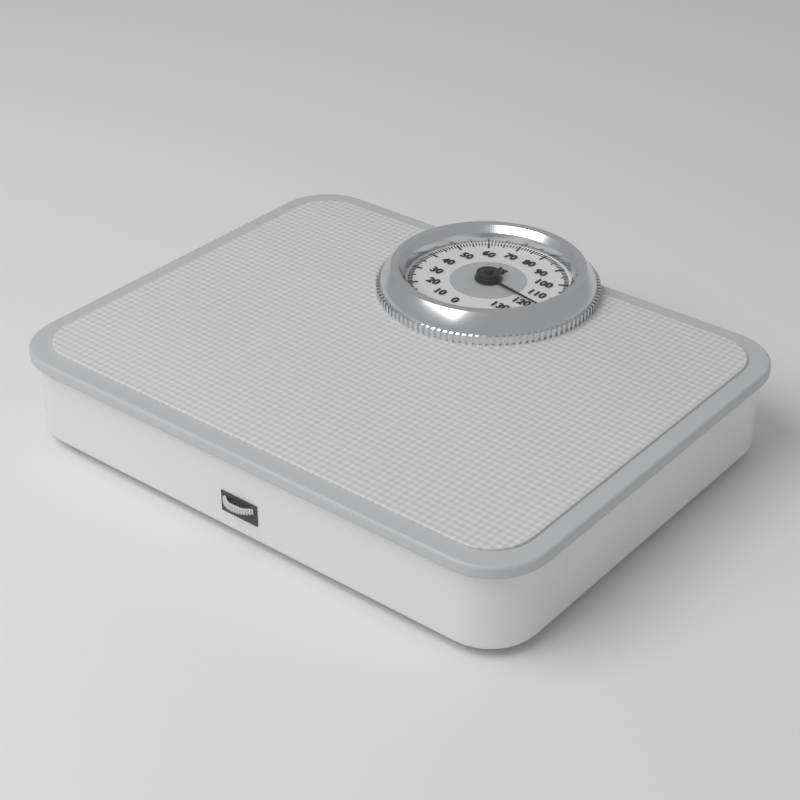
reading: 117 kg
